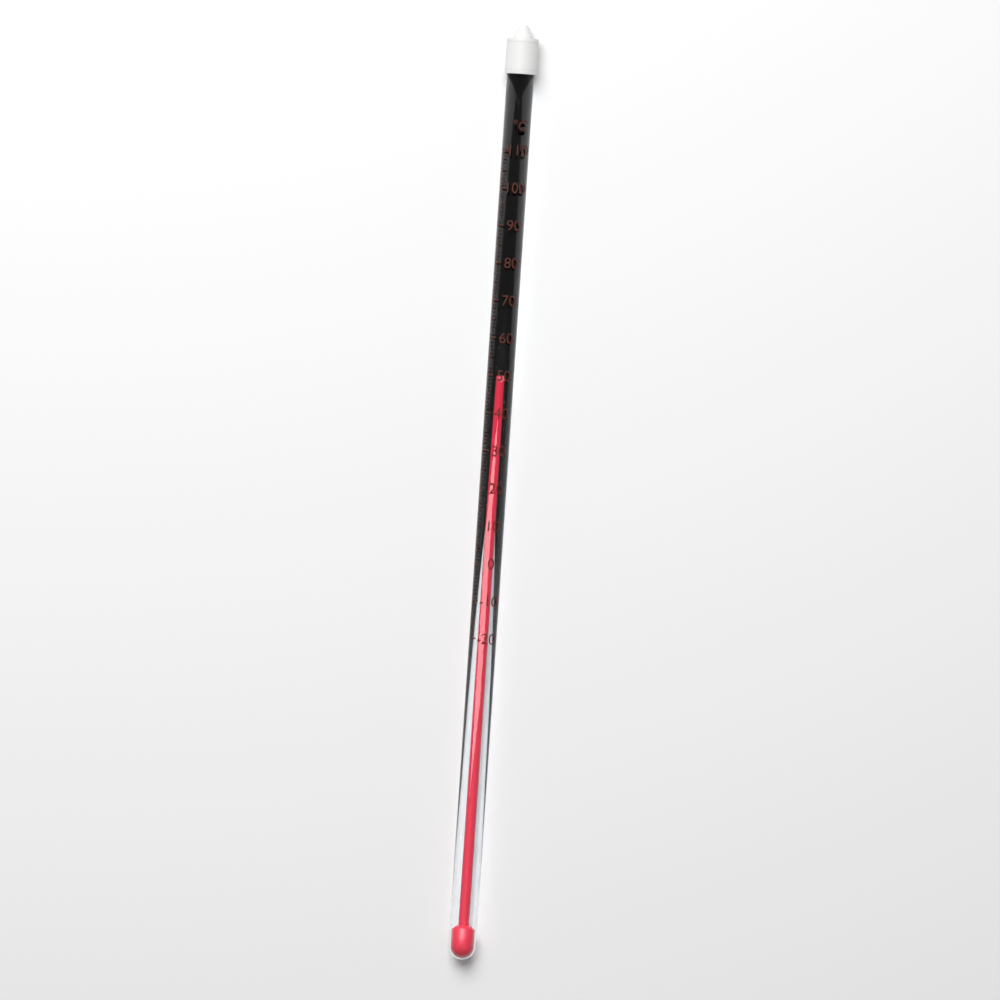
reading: 47 °C
